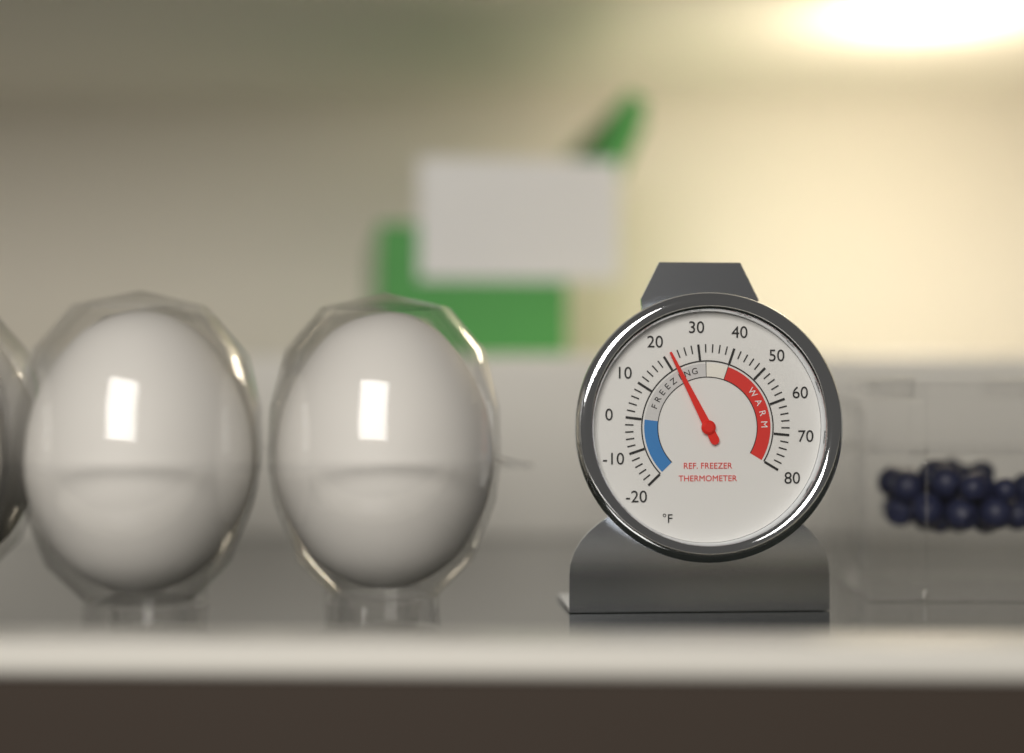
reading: 22 °F
